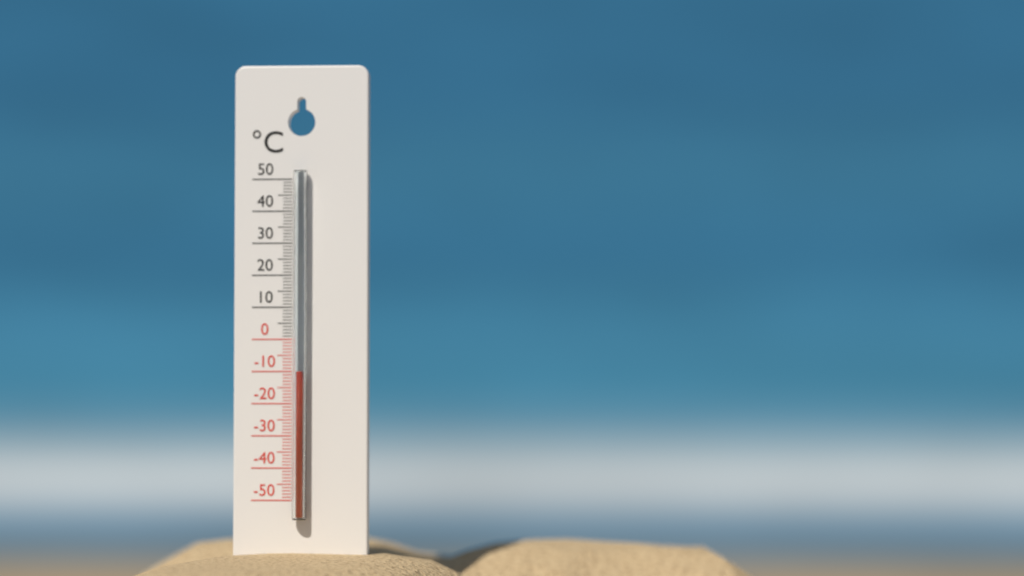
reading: -10 °C
